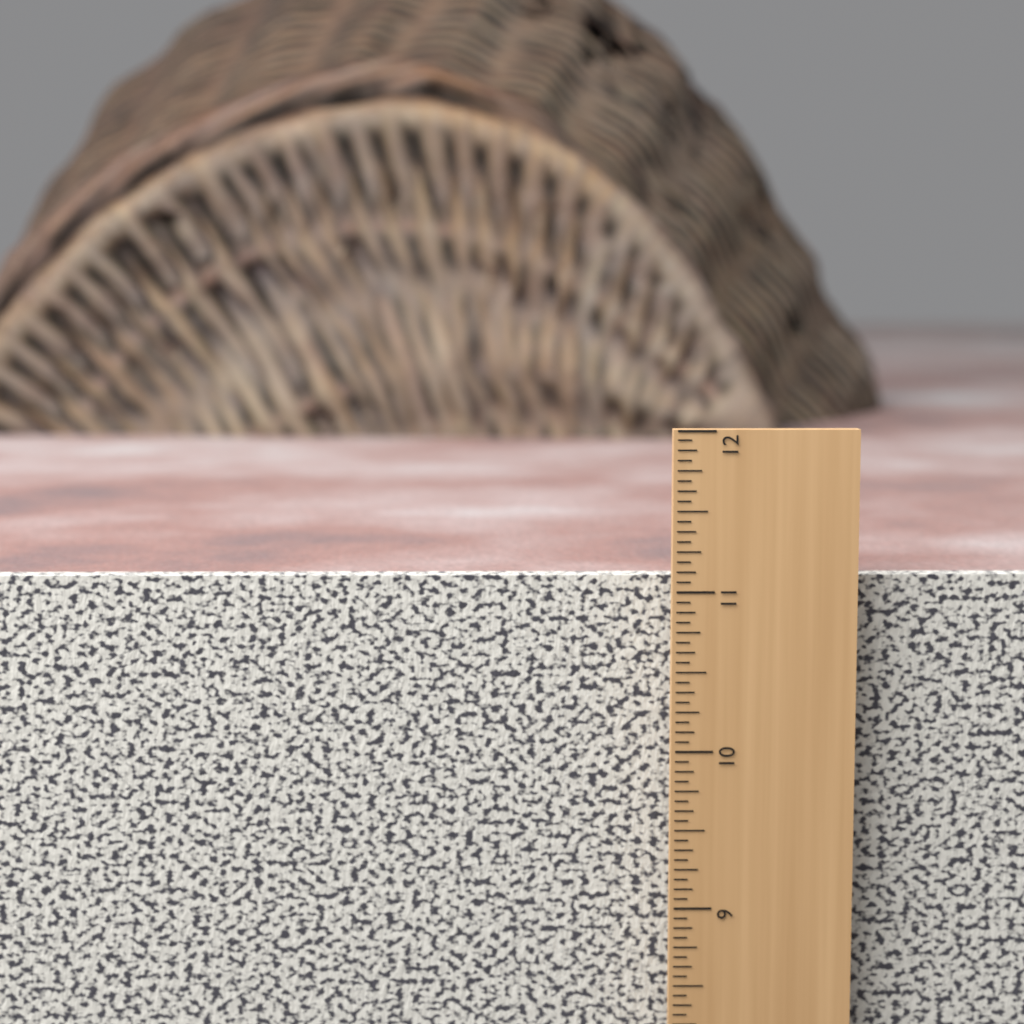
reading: 11.0625 in
